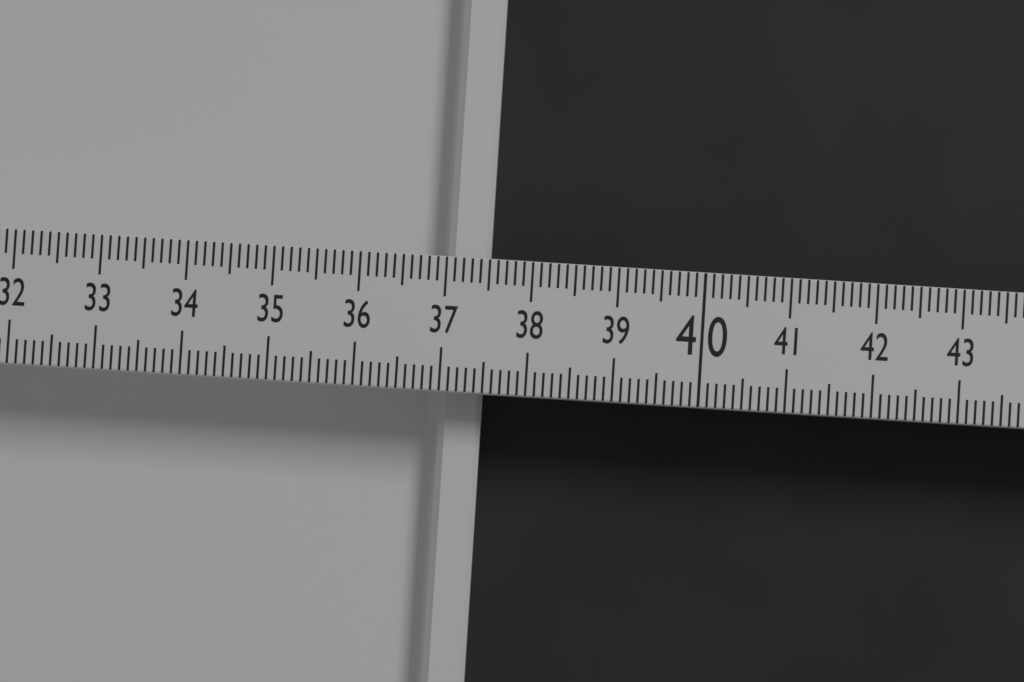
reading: 37.5 (no unit)
